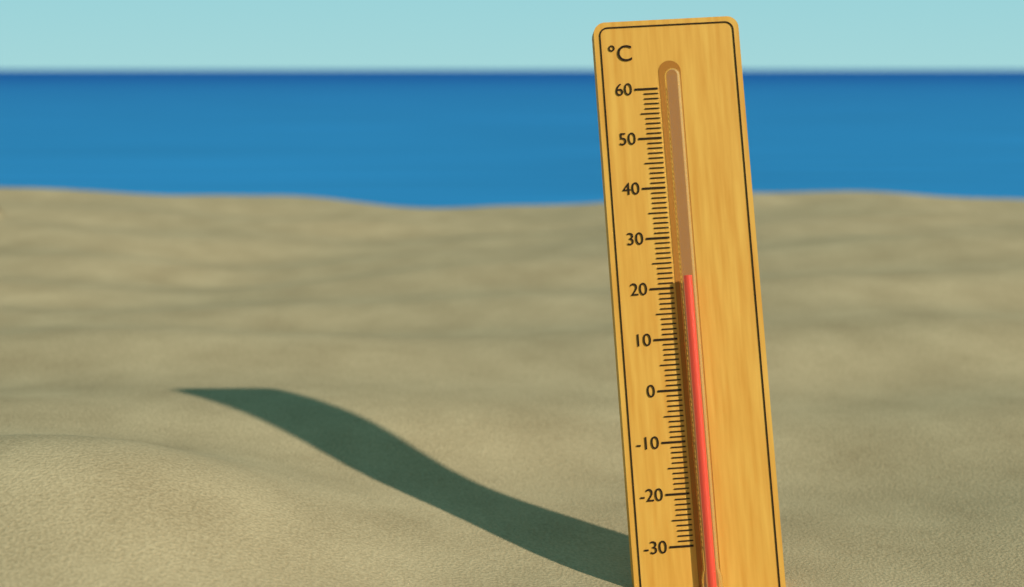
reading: 22 °C
